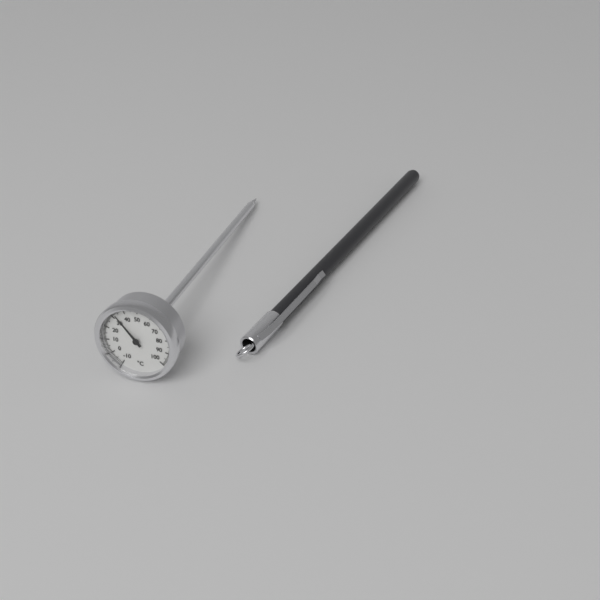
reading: 33 °C
